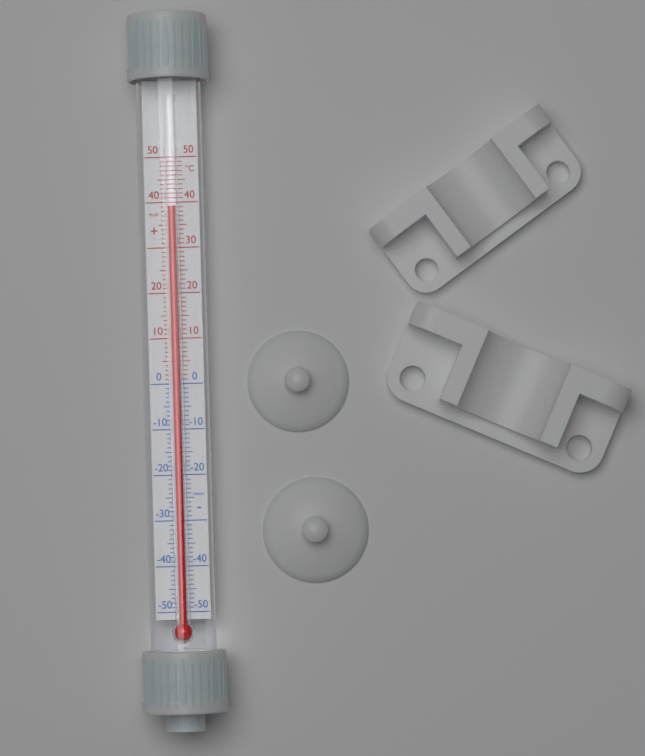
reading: 39 °C
